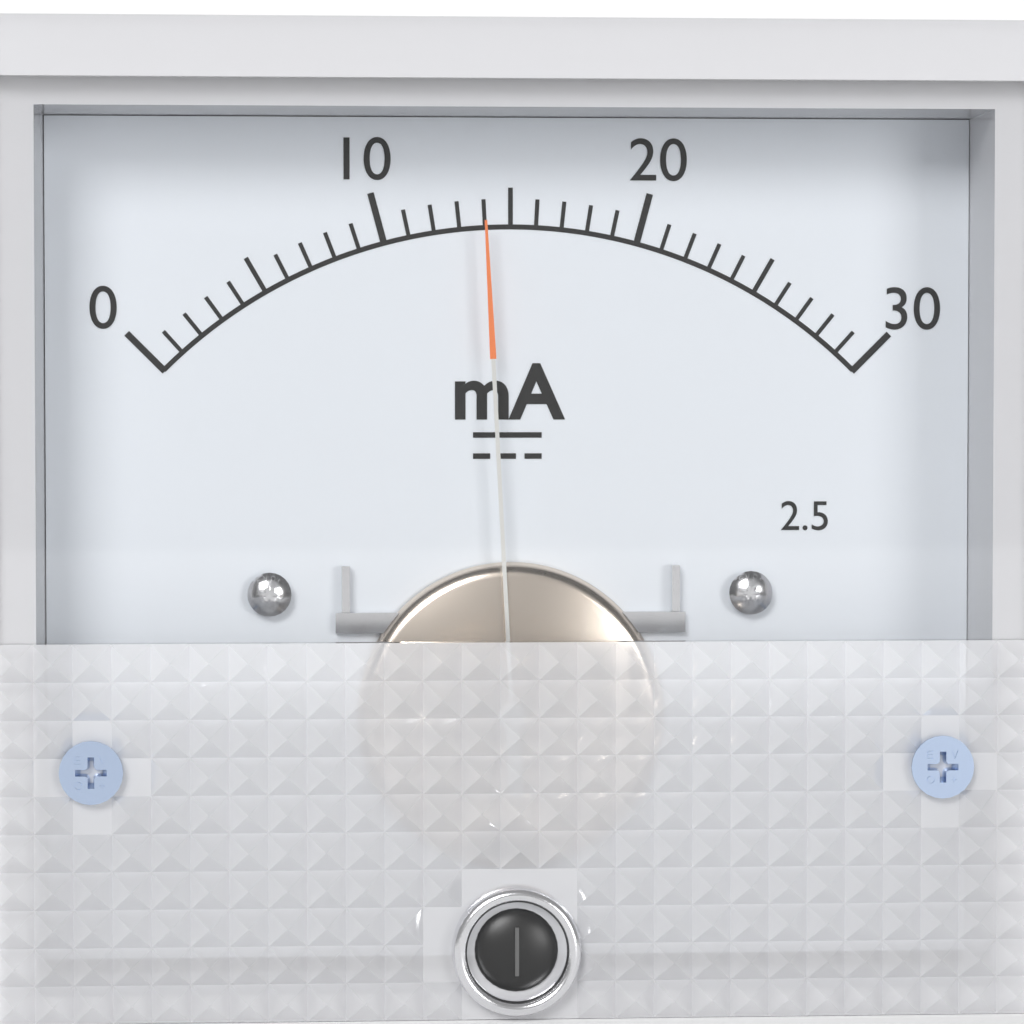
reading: 14 mA
